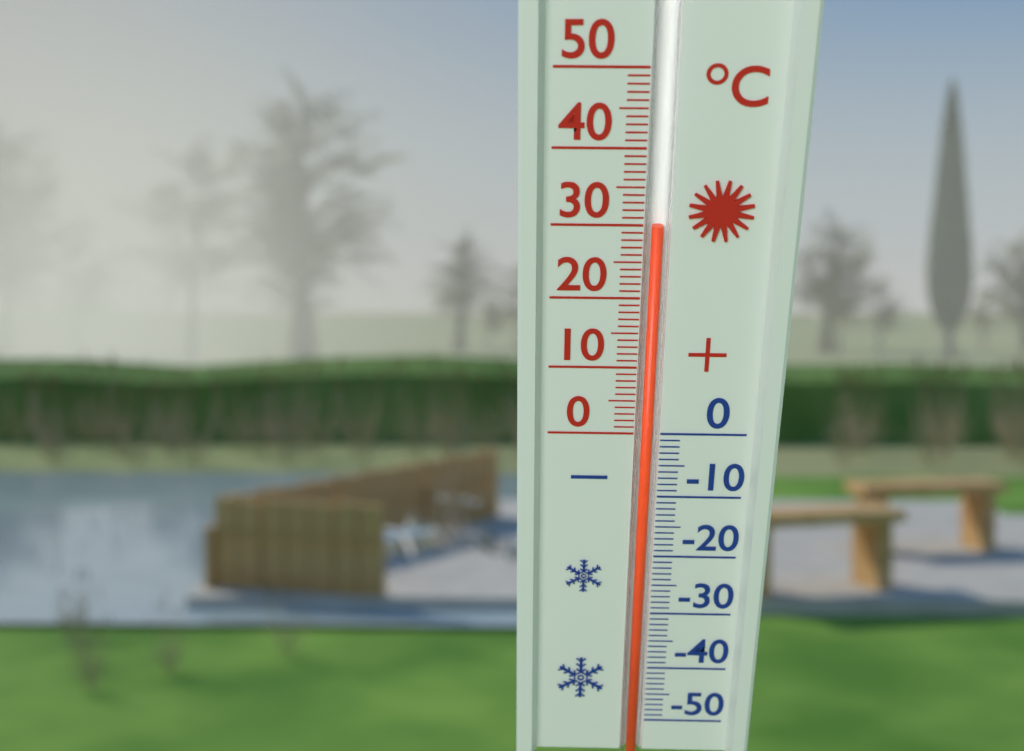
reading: 30 °C
